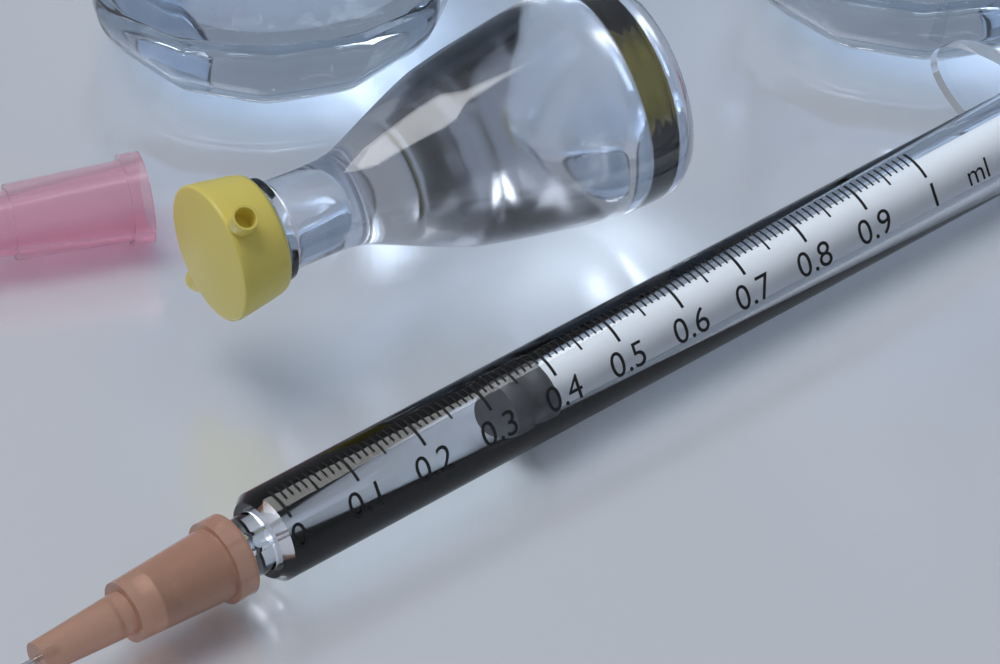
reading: 0.34 ml
